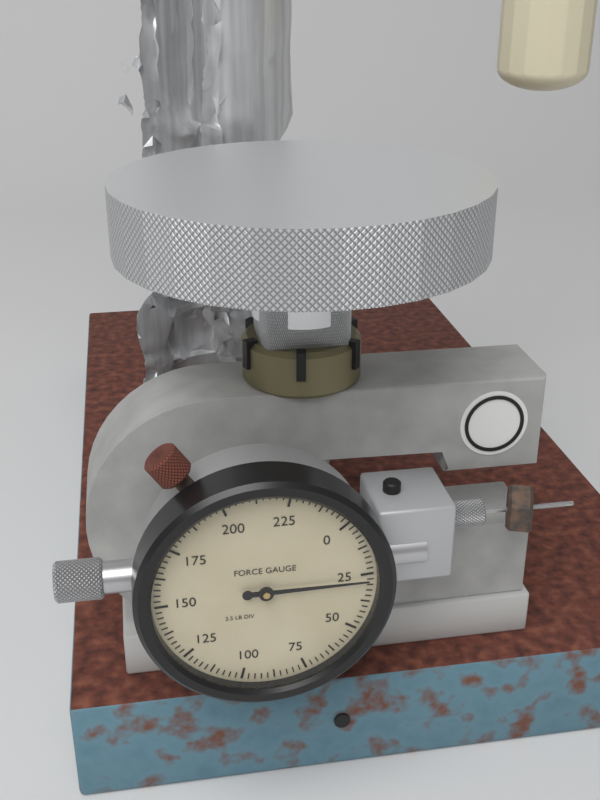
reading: 27.5 lb
